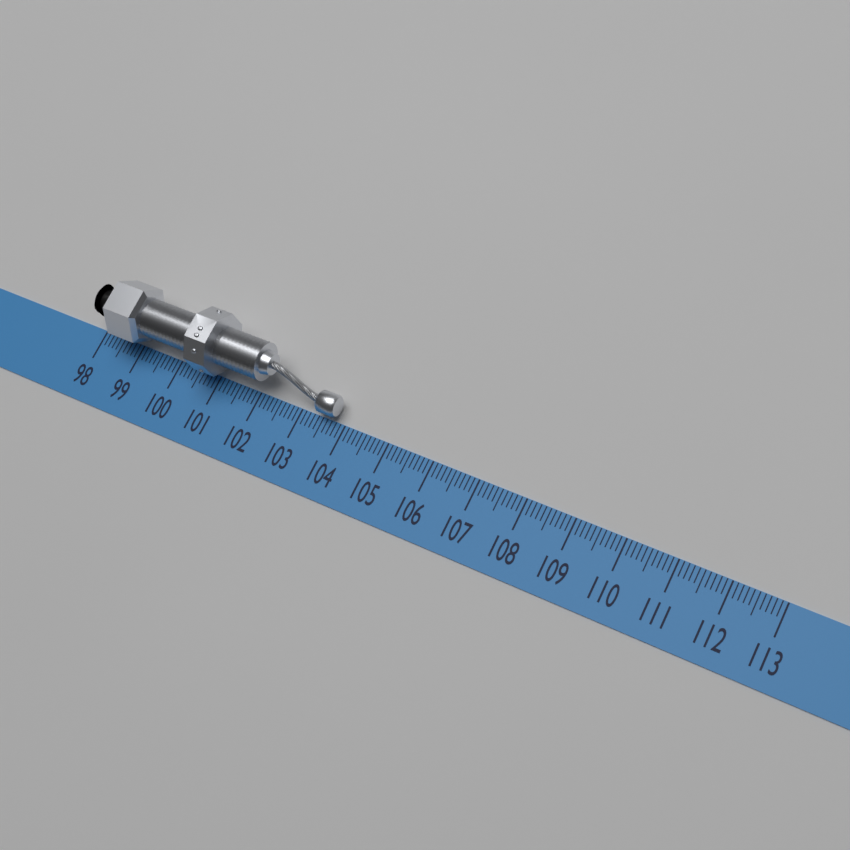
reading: 103.8 (no unit)
